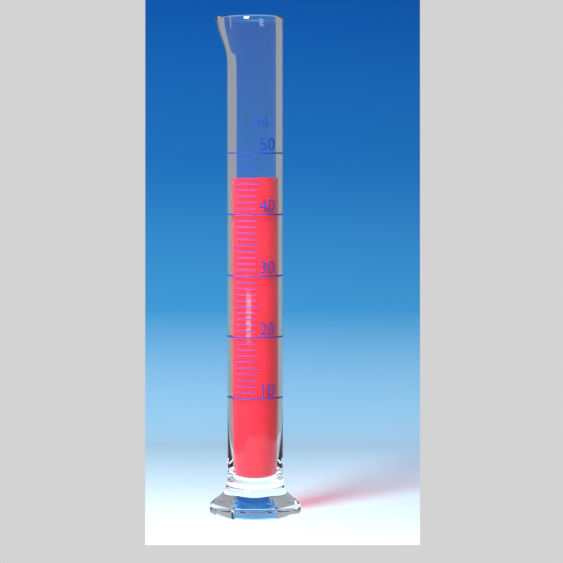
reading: 46 ml
